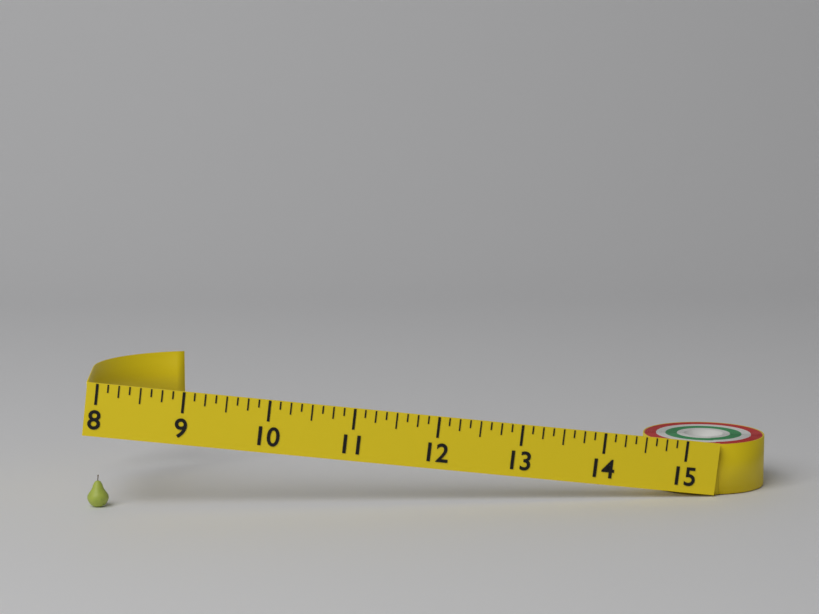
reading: 8.250 (no unit)
